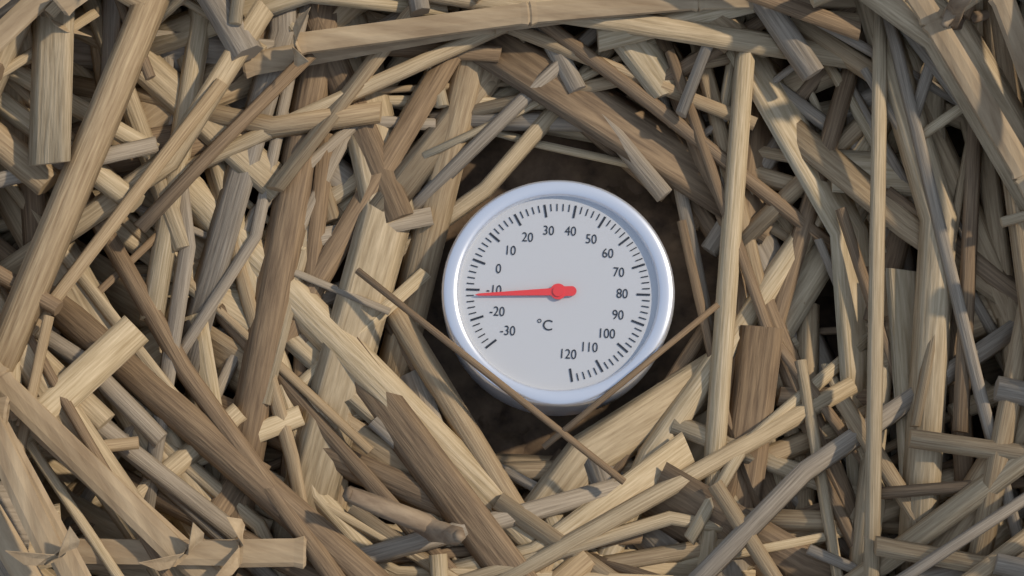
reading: -12 °C
